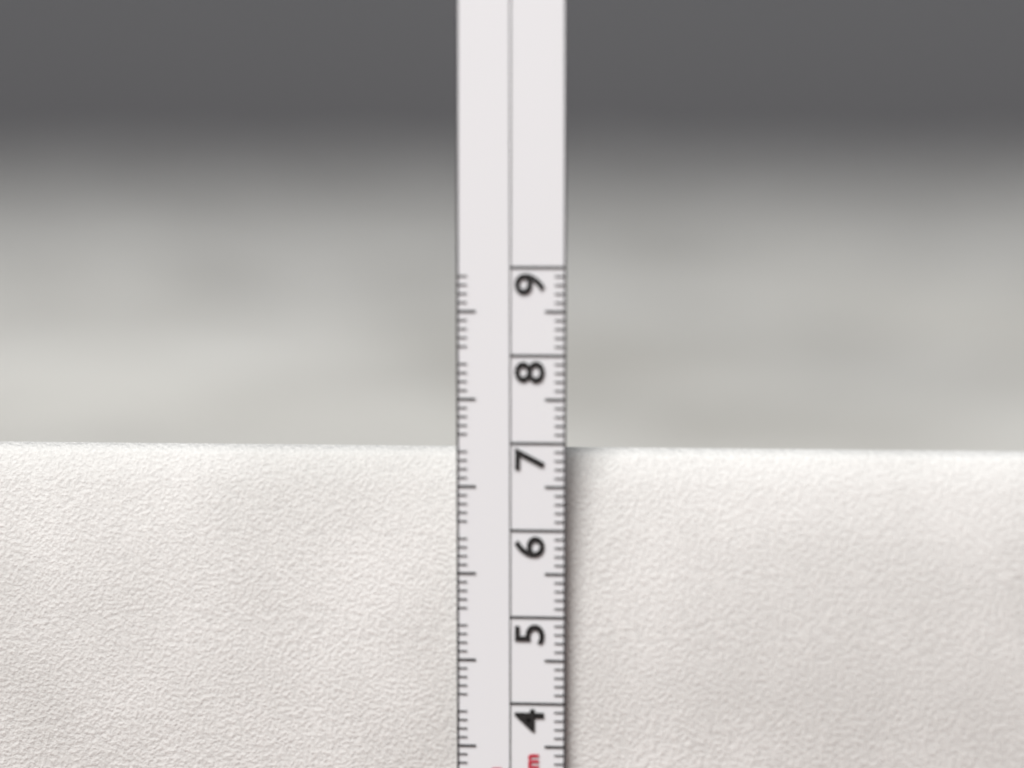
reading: 6.9 cm
